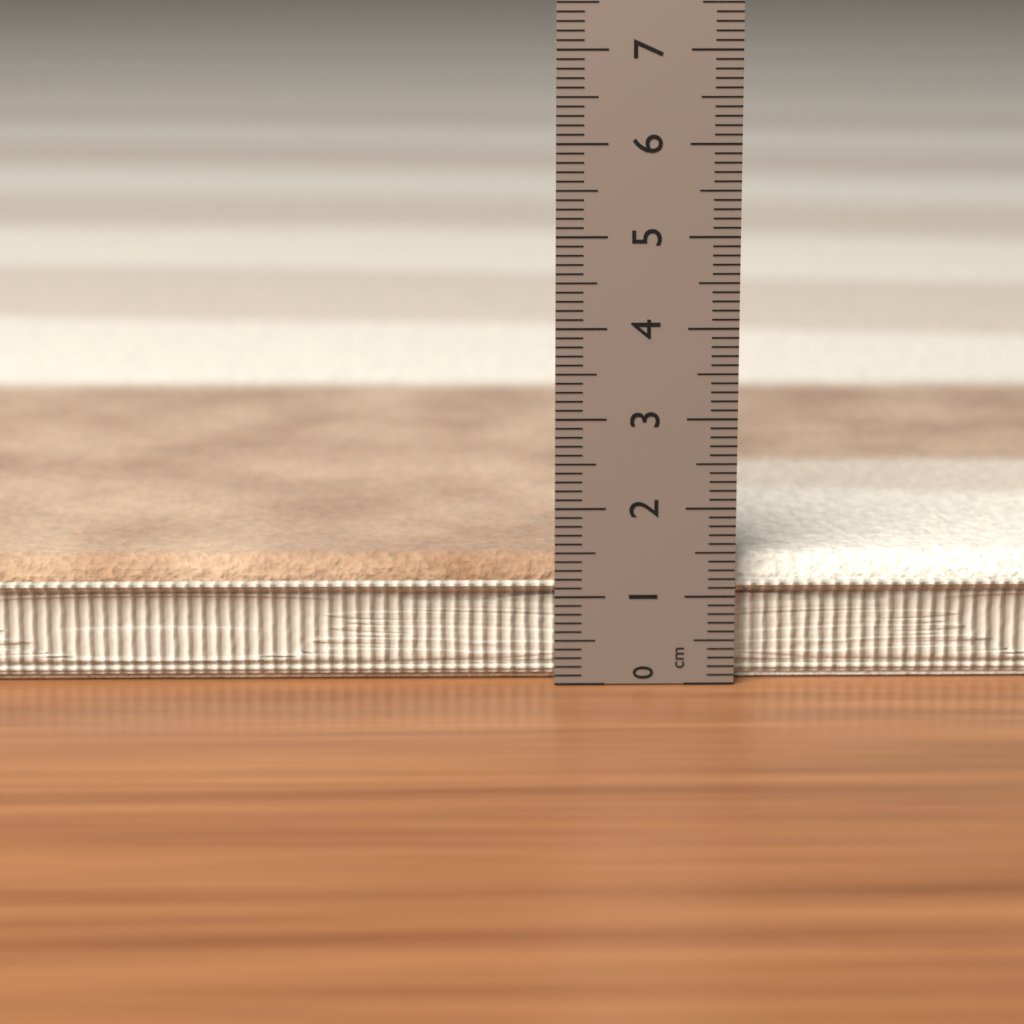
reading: 1.4 cm
